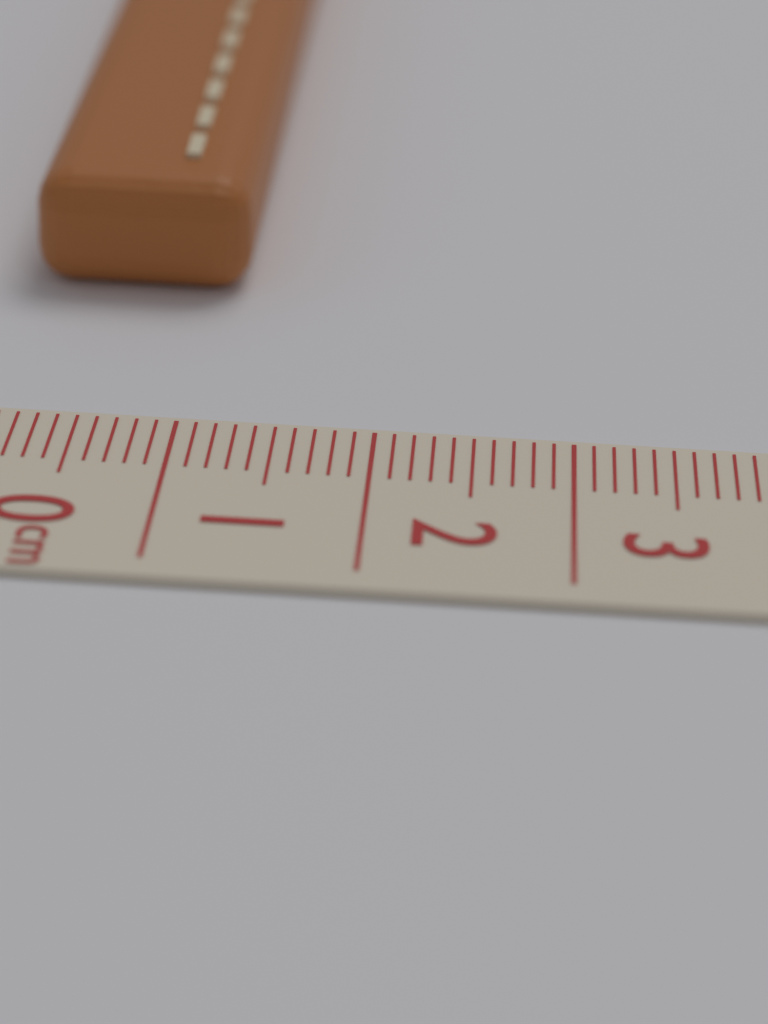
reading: 1.2 cm
